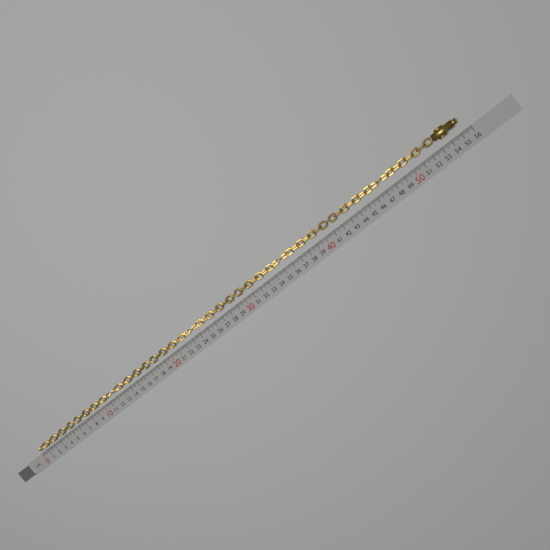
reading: 55.3 cm
